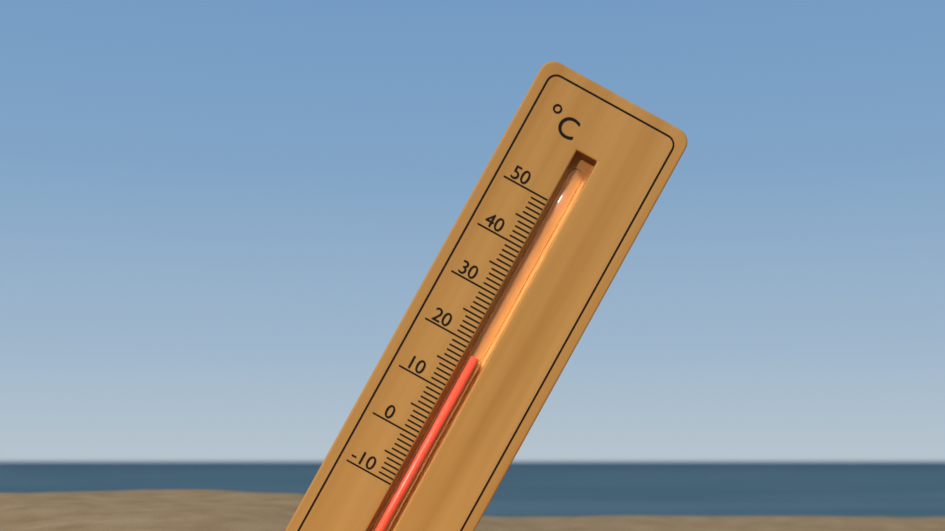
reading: 18 °C
